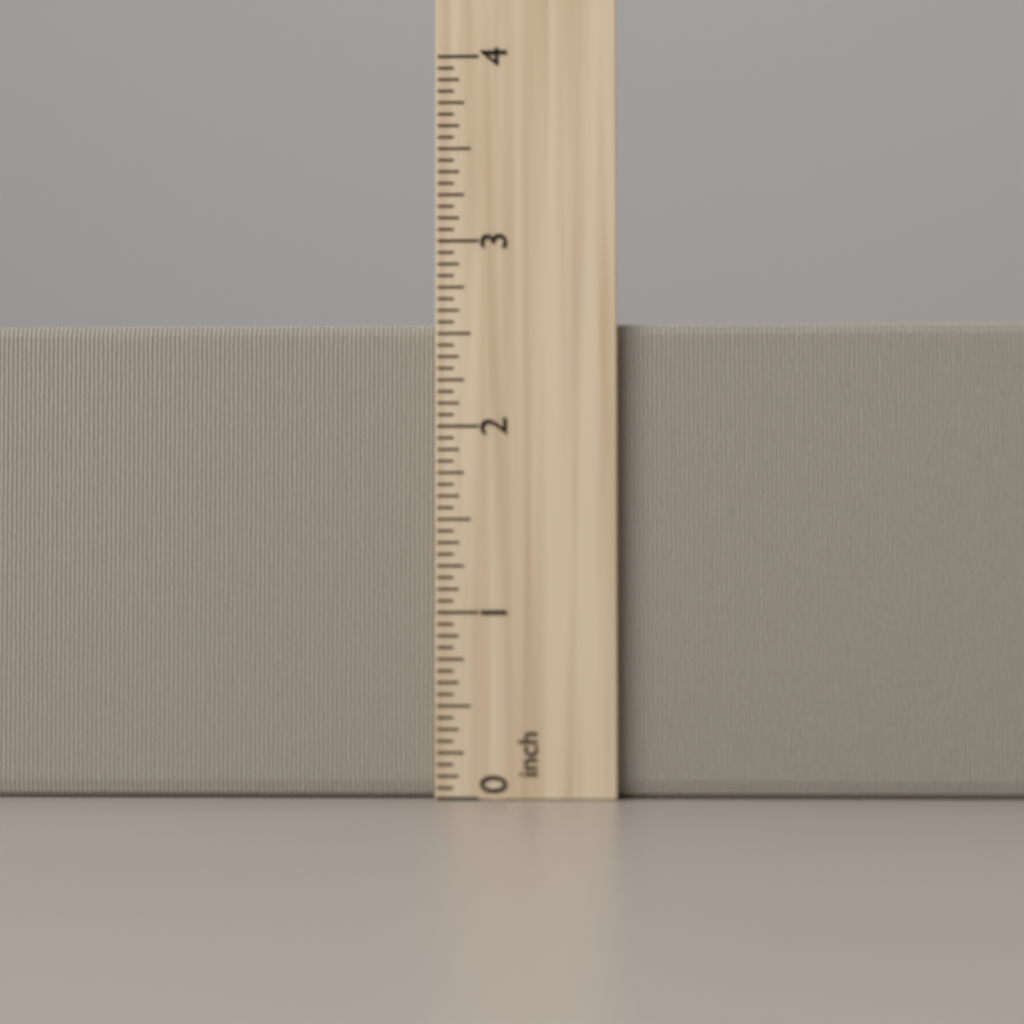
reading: 2.5625 inch
